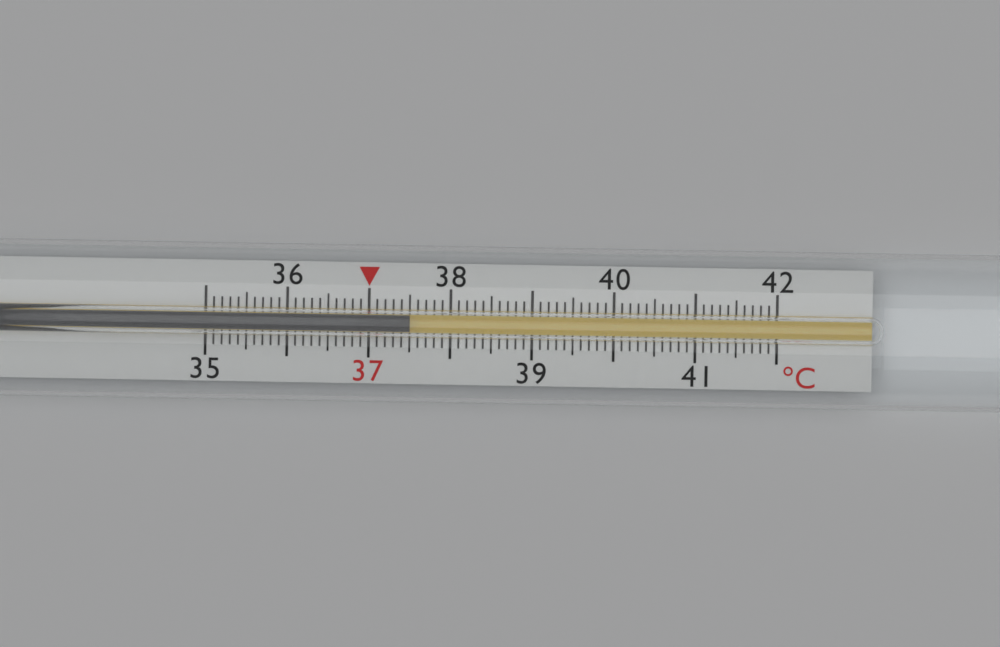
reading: 37.5 °C
